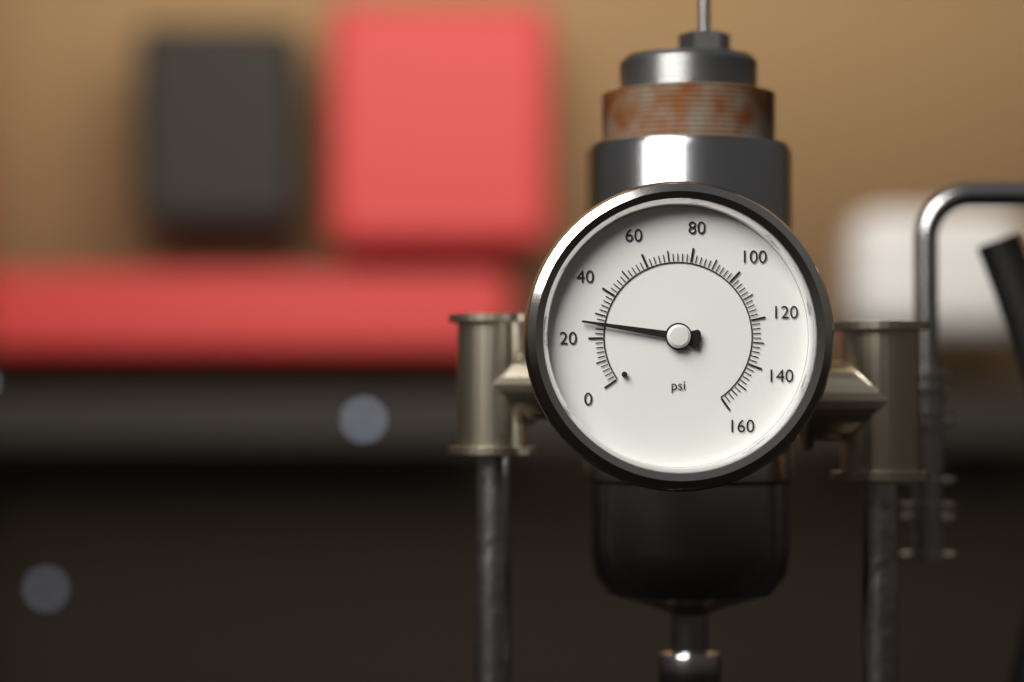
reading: 26 psi
